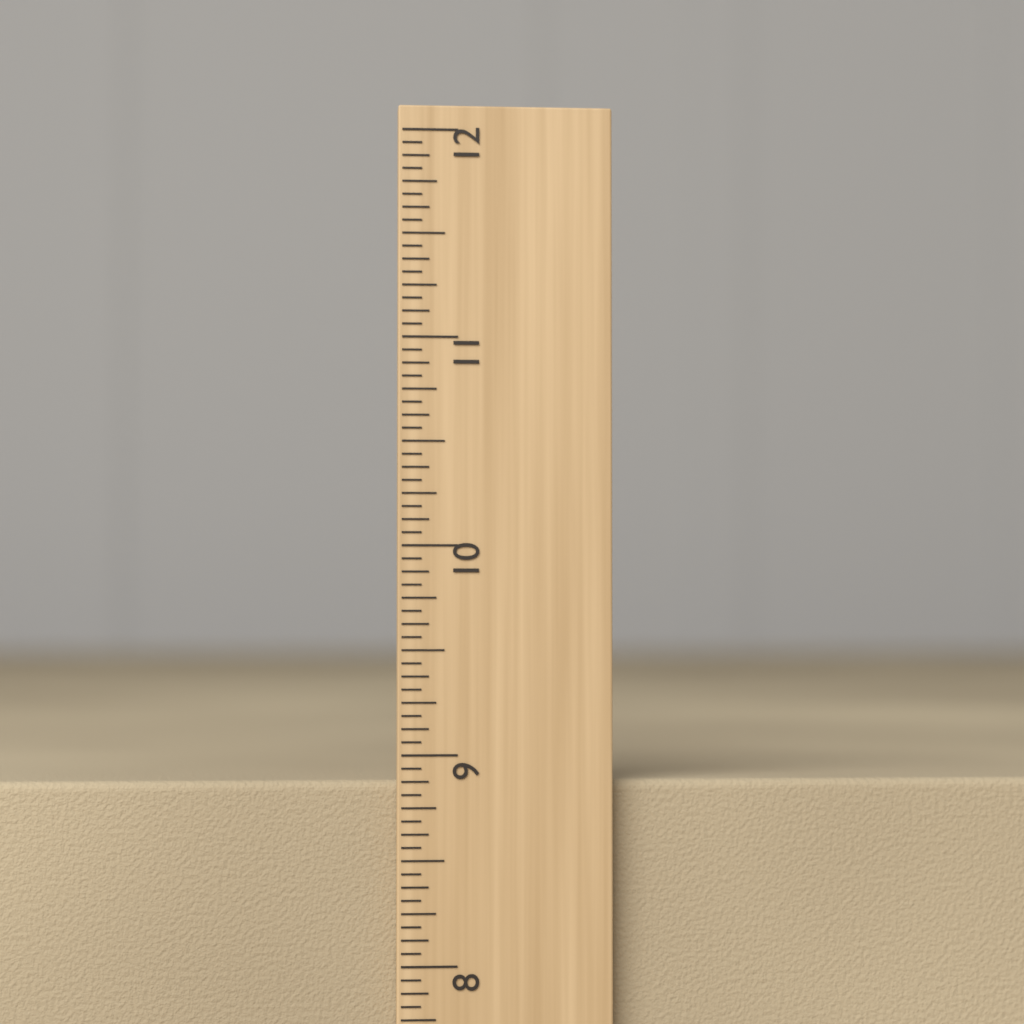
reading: 8.8750 inch
